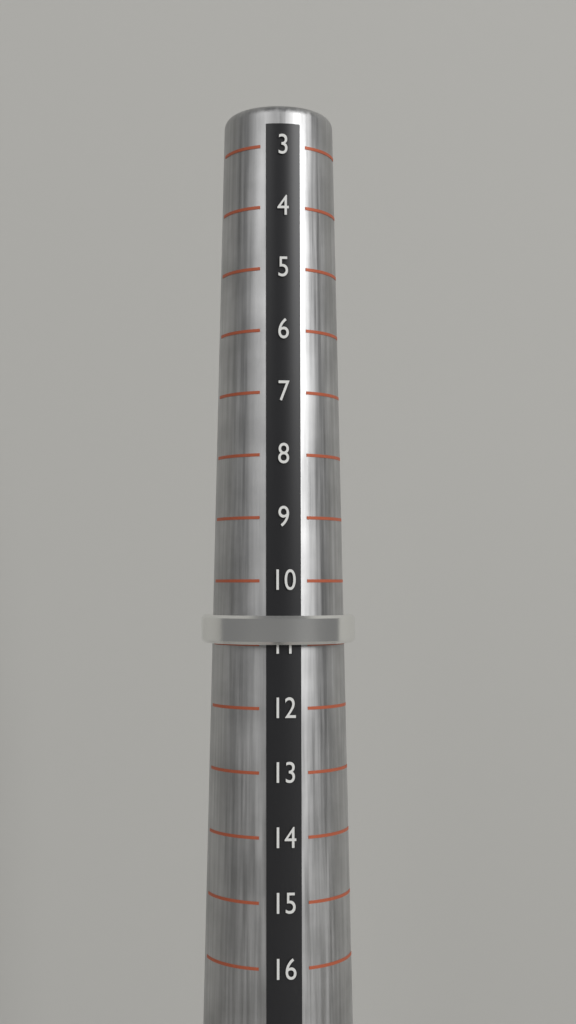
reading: 11 (no unit)
